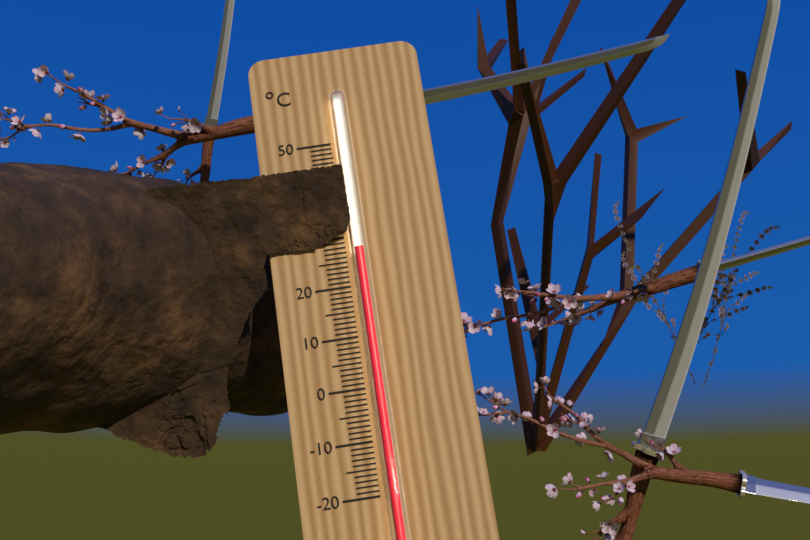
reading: 27 °C
